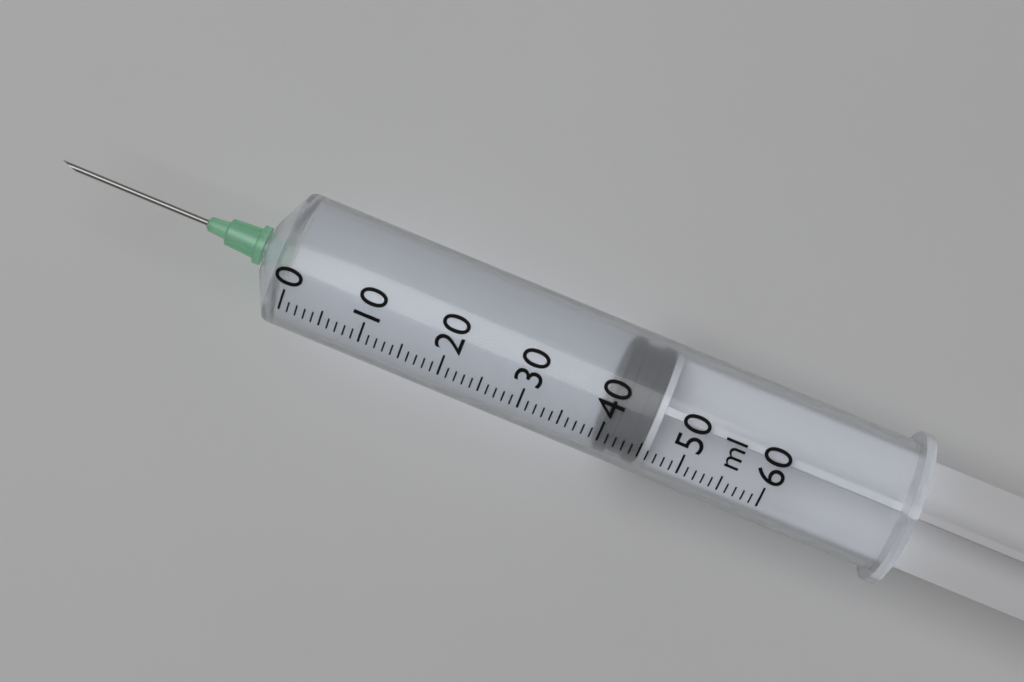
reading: 40 ml
